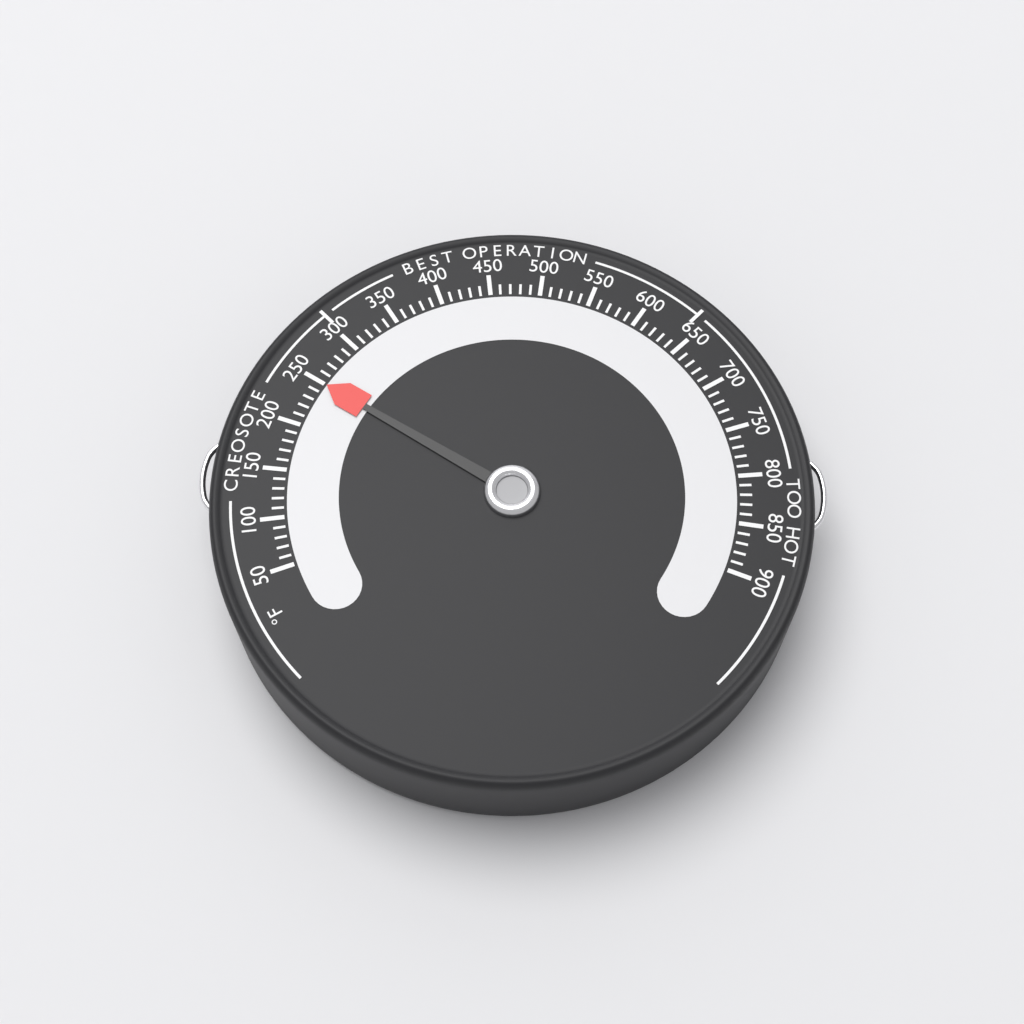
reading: 250 °F
